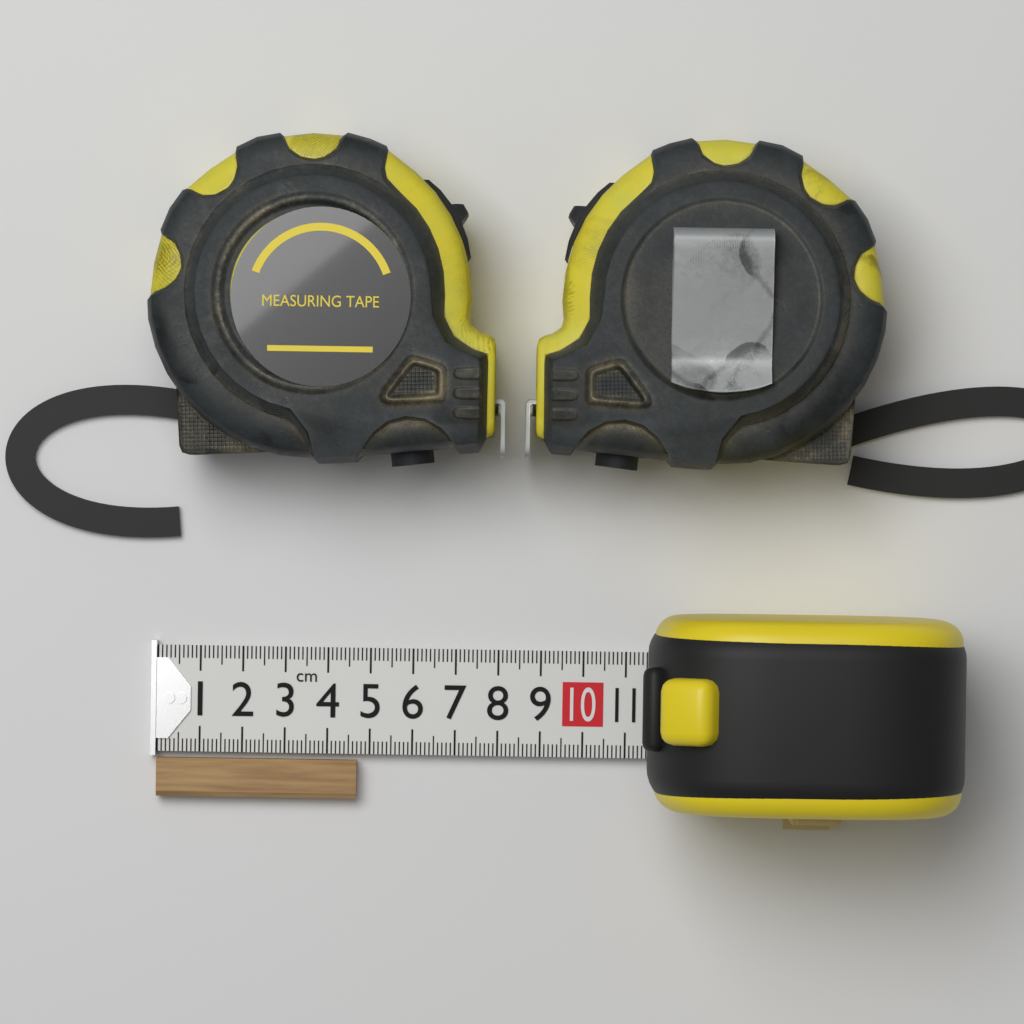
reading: 4.7 cm
